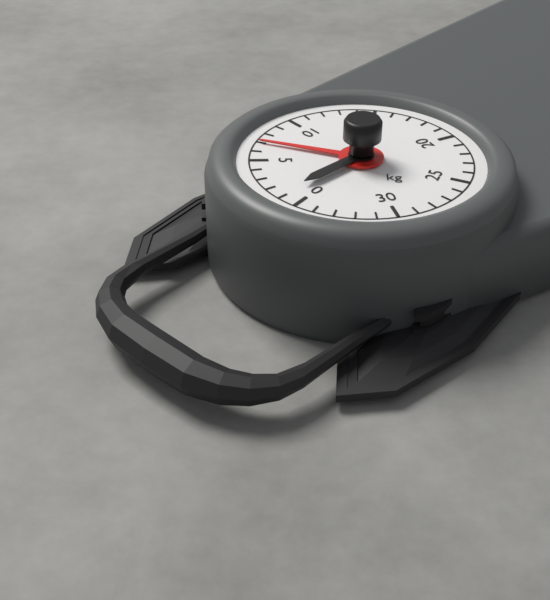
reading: 7 kg
